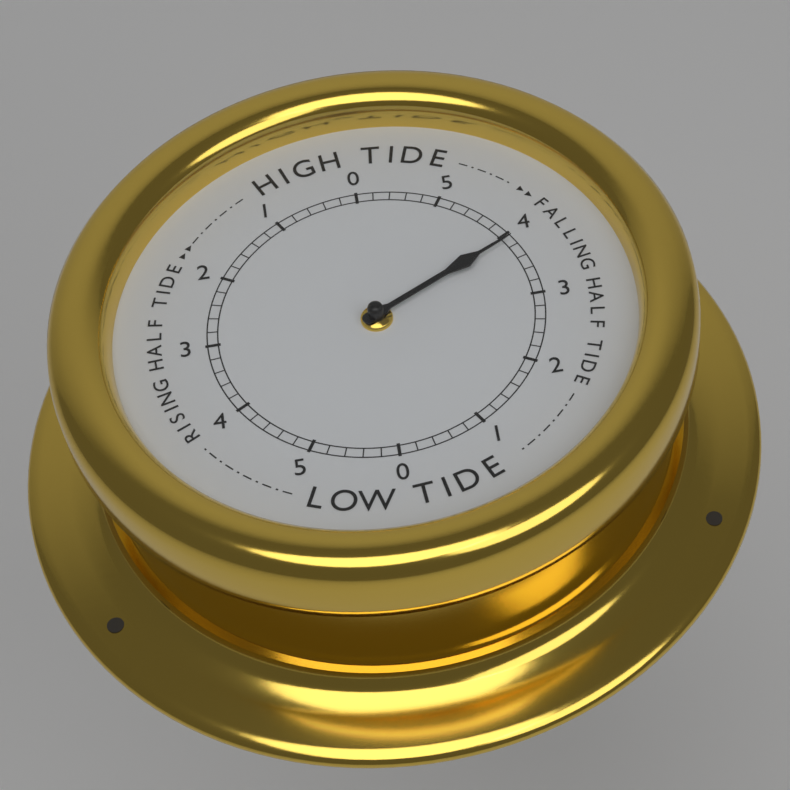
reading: 3.9 (no unit)
